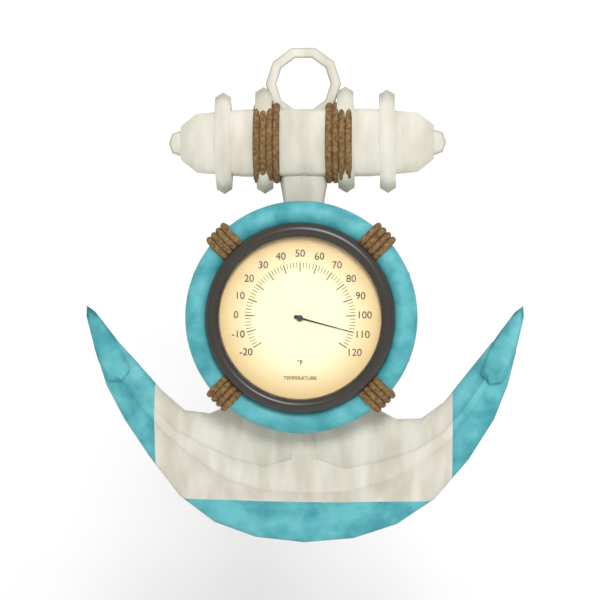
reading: 110 °F
